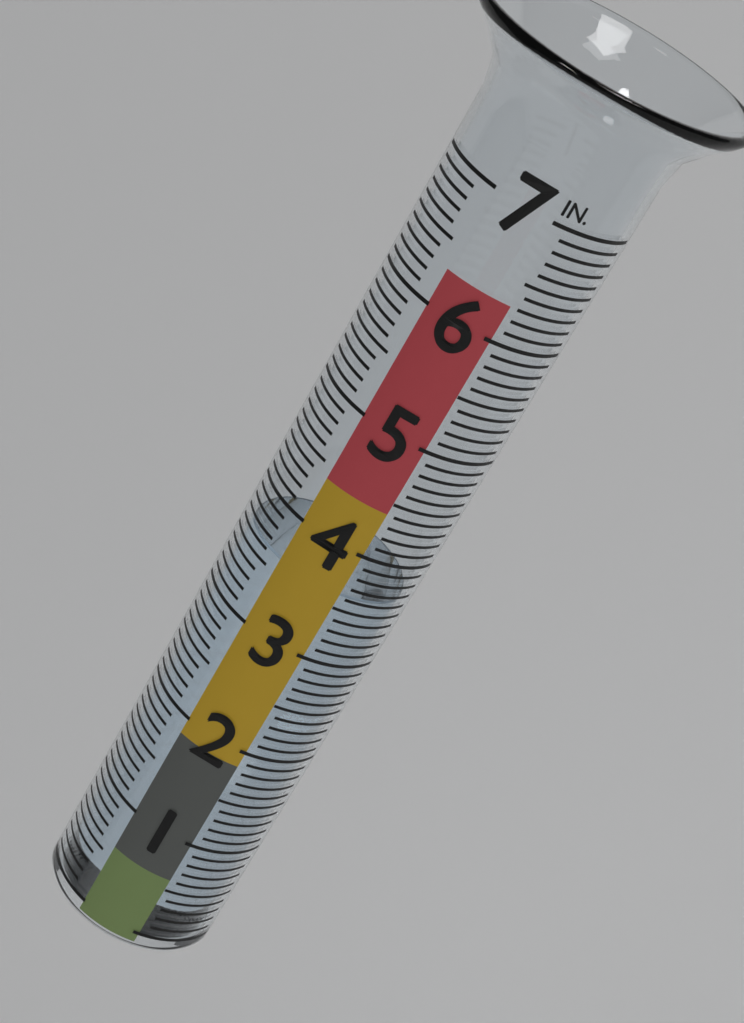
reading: 3.6 in
